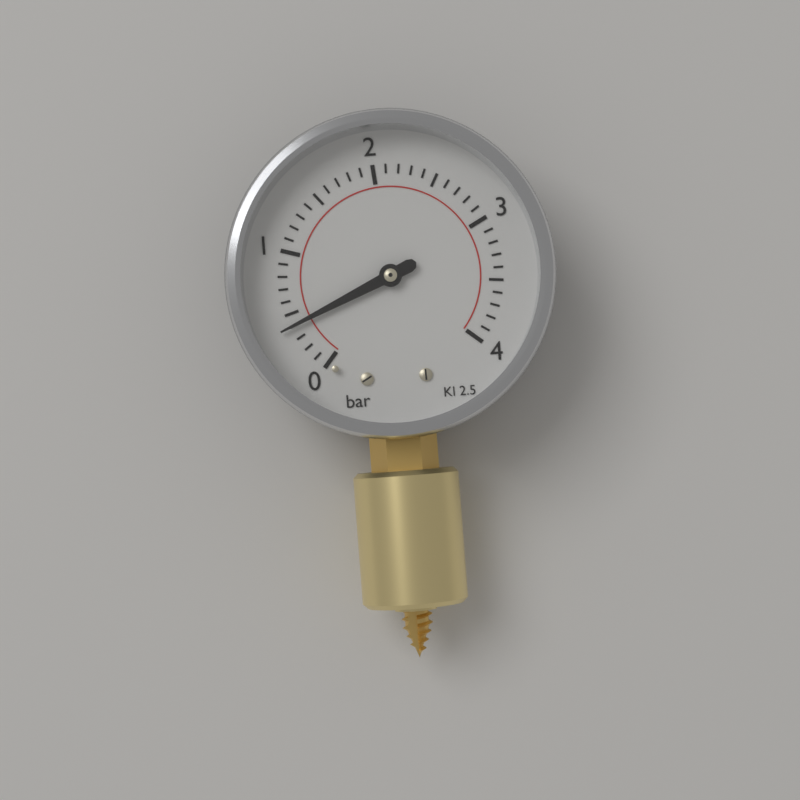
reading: 0.4 bar
